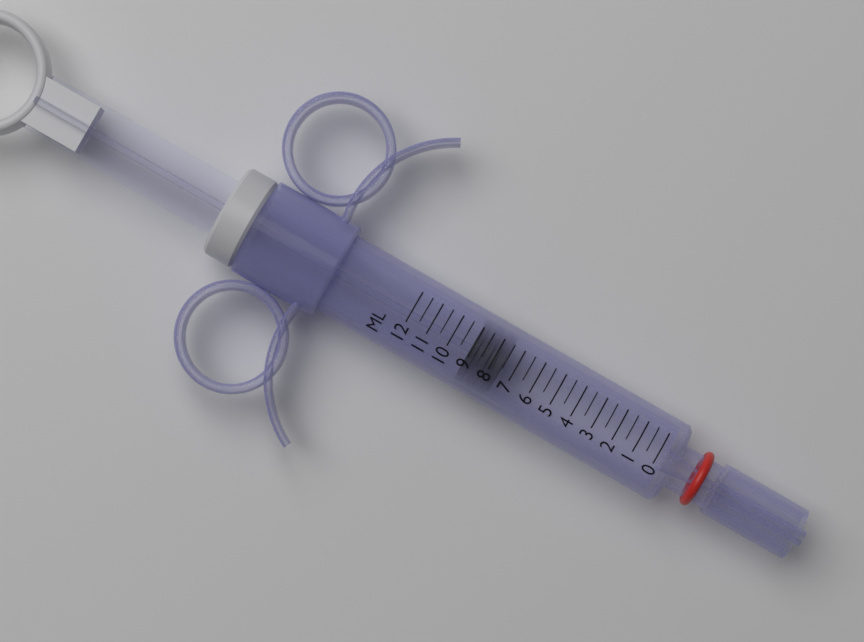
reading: 7.5 ml
